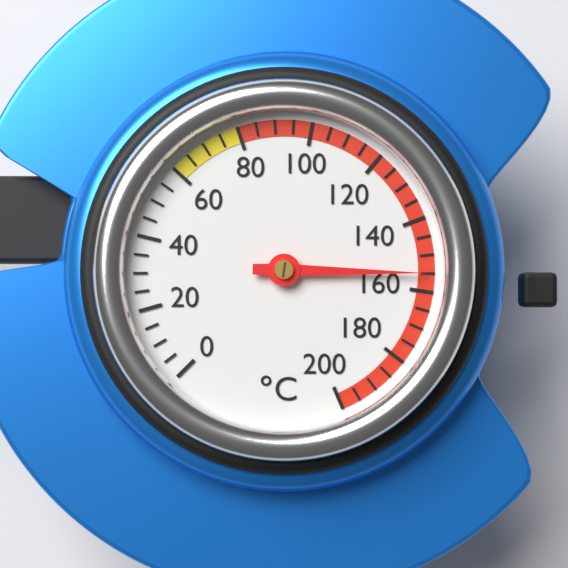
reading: 155 °C
